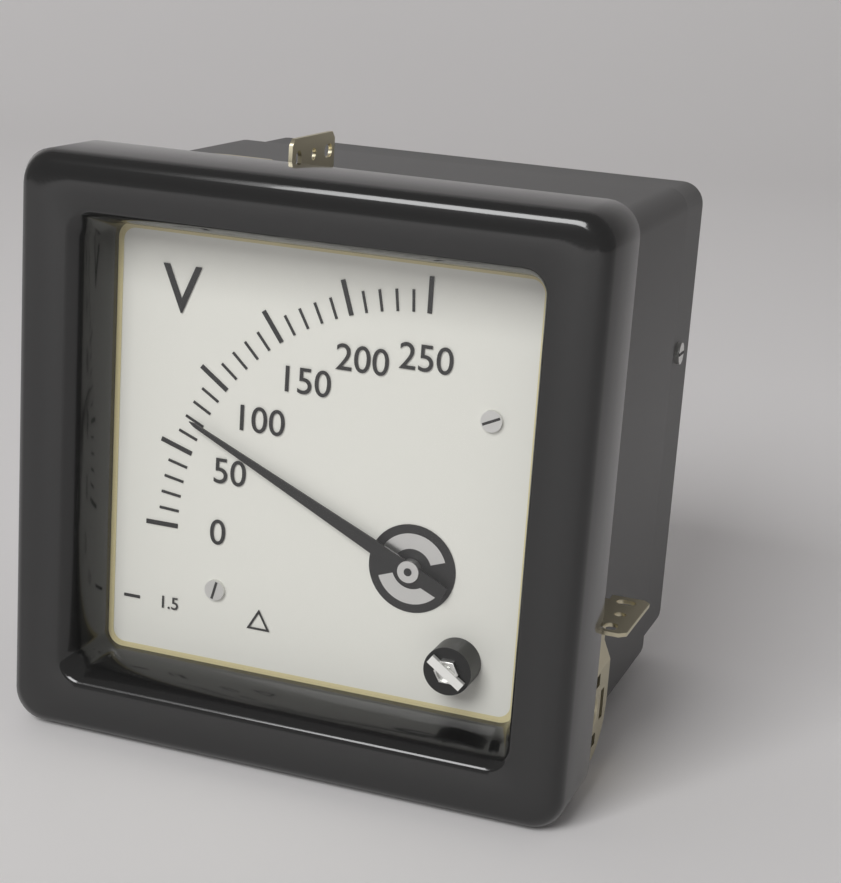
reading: 70 V
